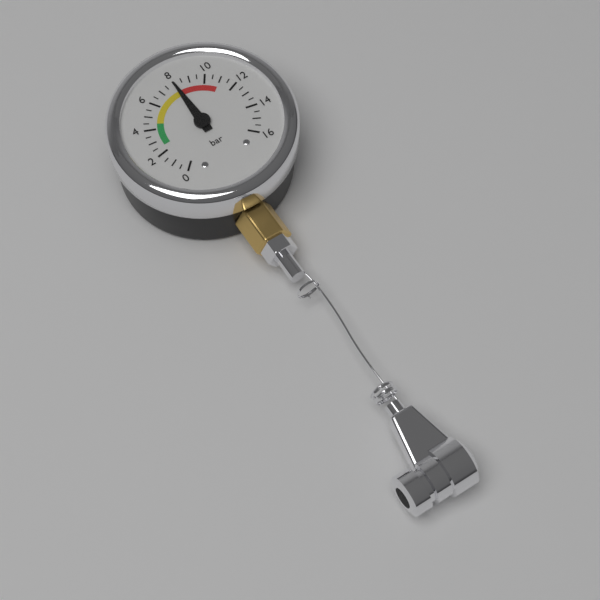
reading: 8.0 bar
